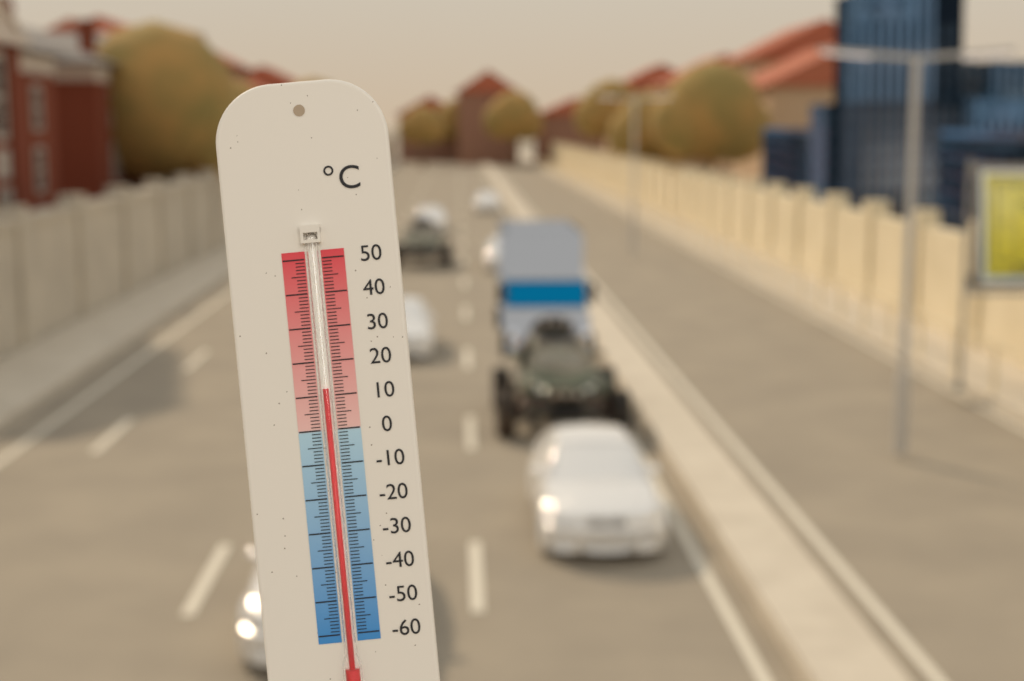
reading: 12 °C
